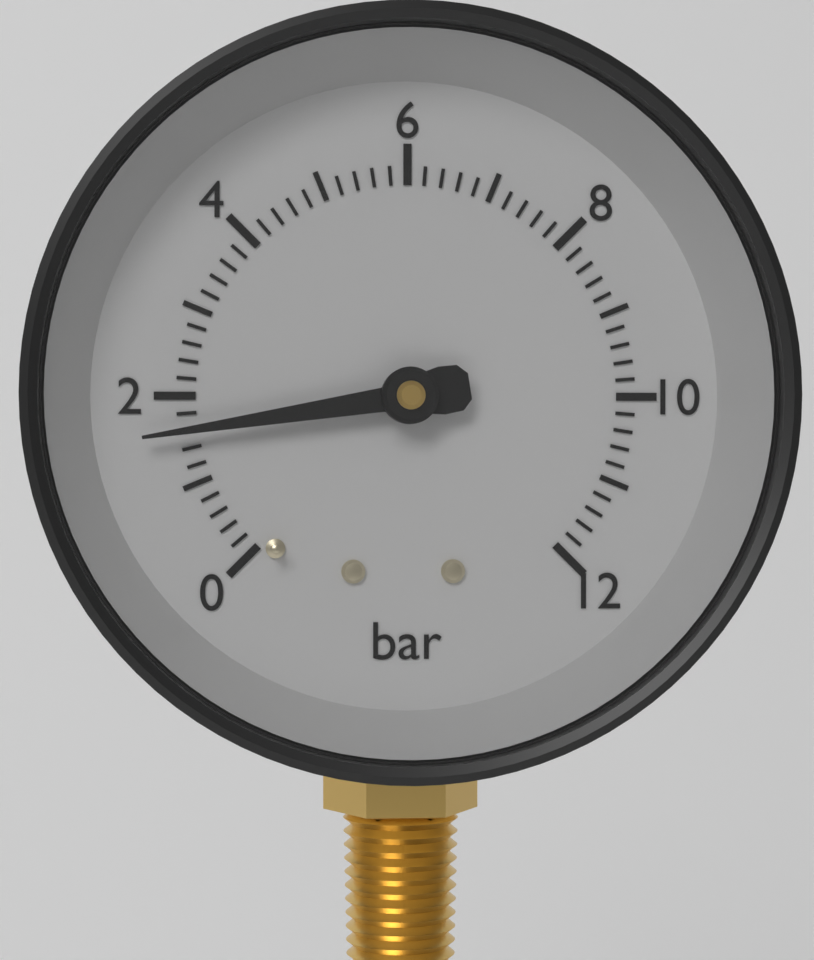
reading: 1.6 bar
